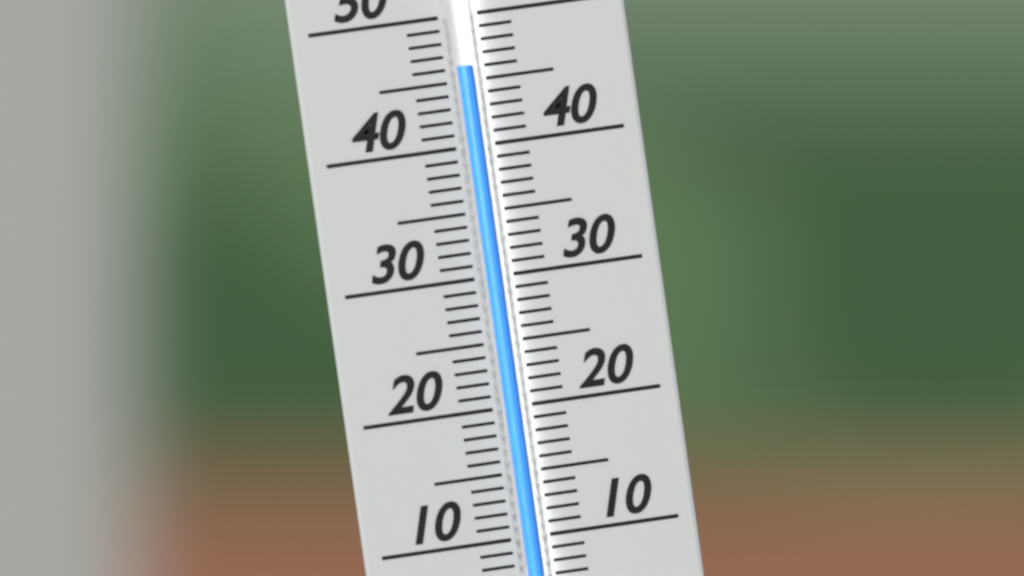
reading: 46 (no unit)
